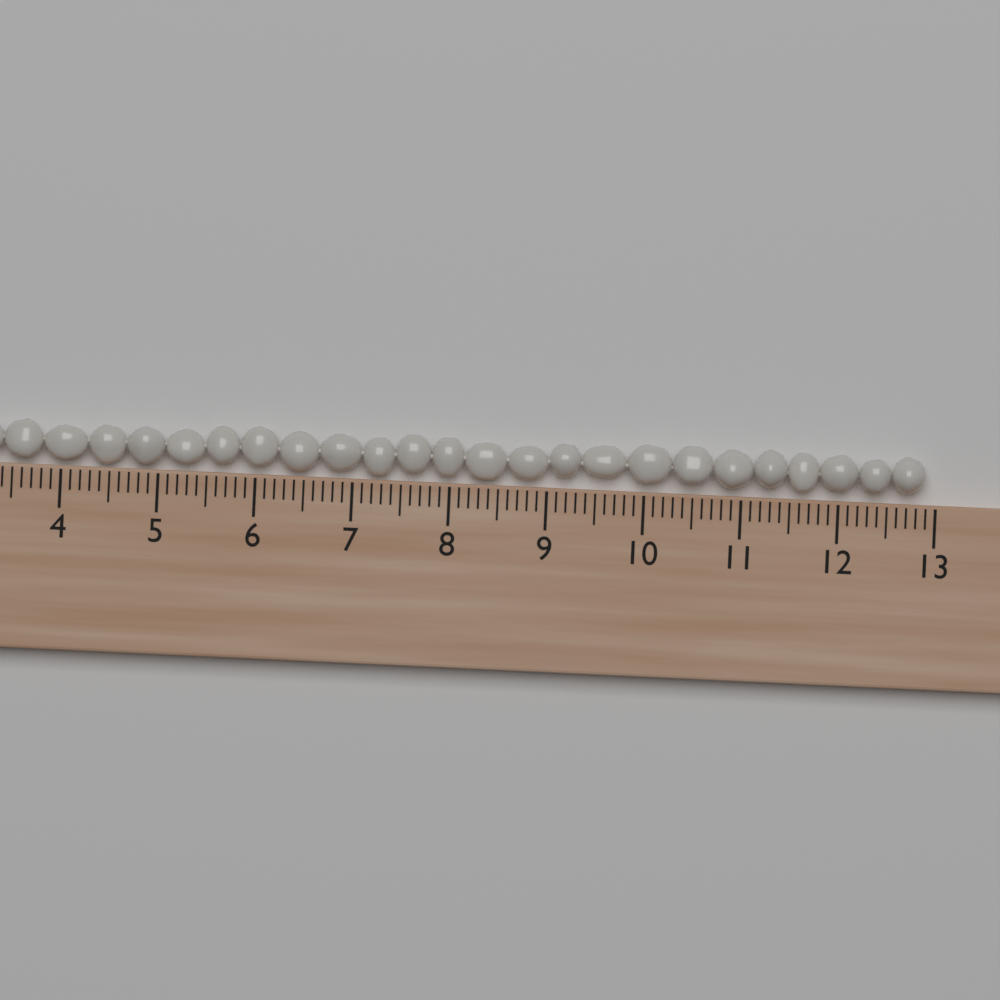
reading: 12.9 (no unit)
